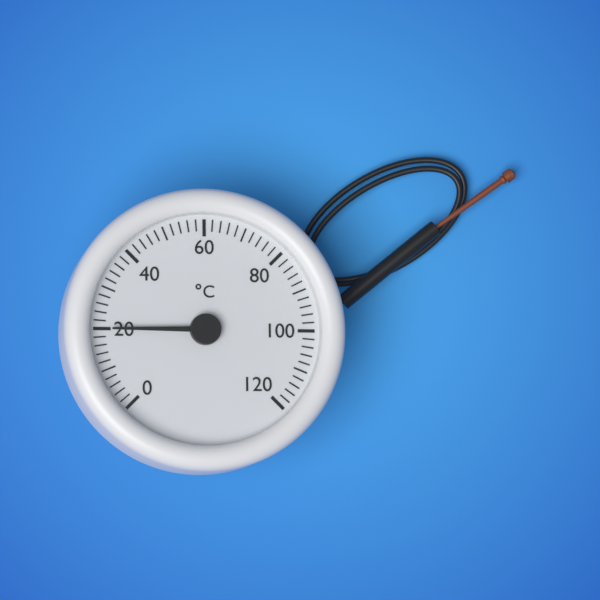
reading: 20 °C
